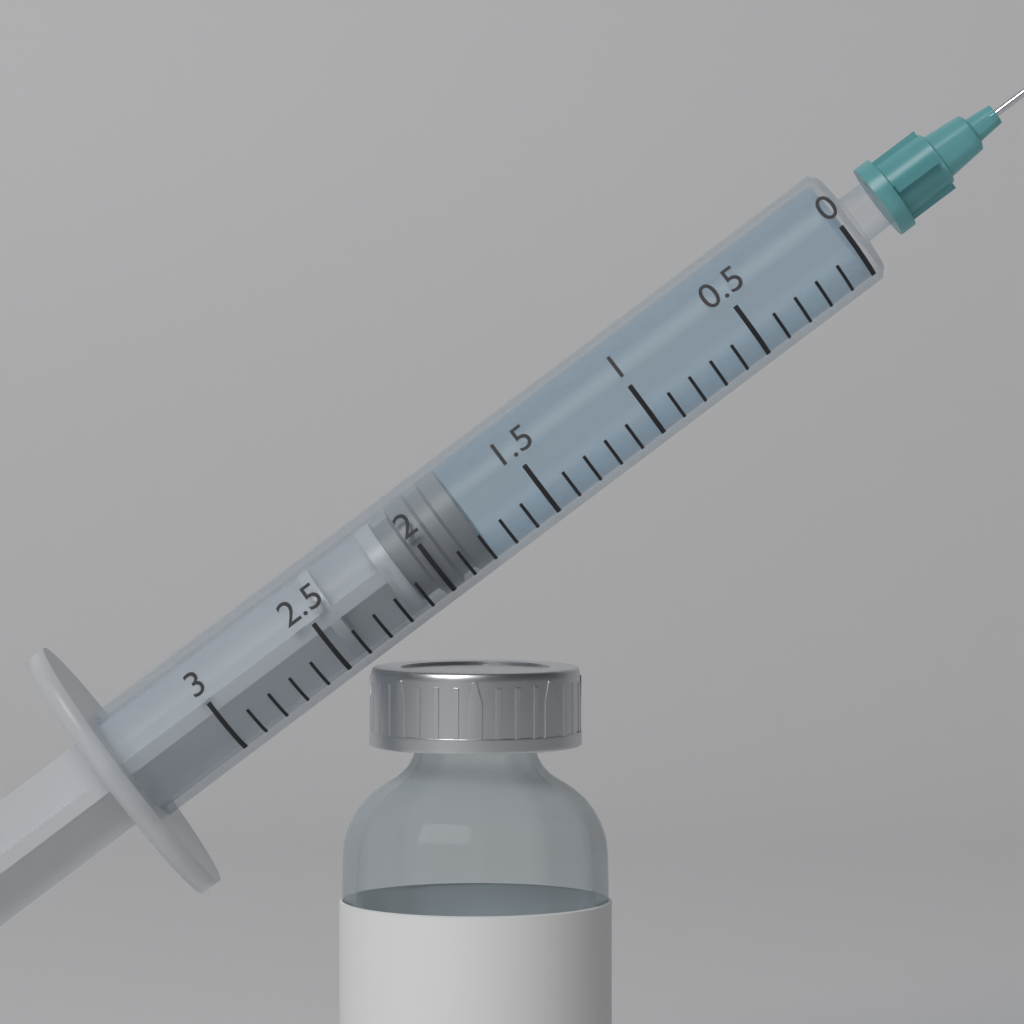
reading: 1.8 (no unit)
